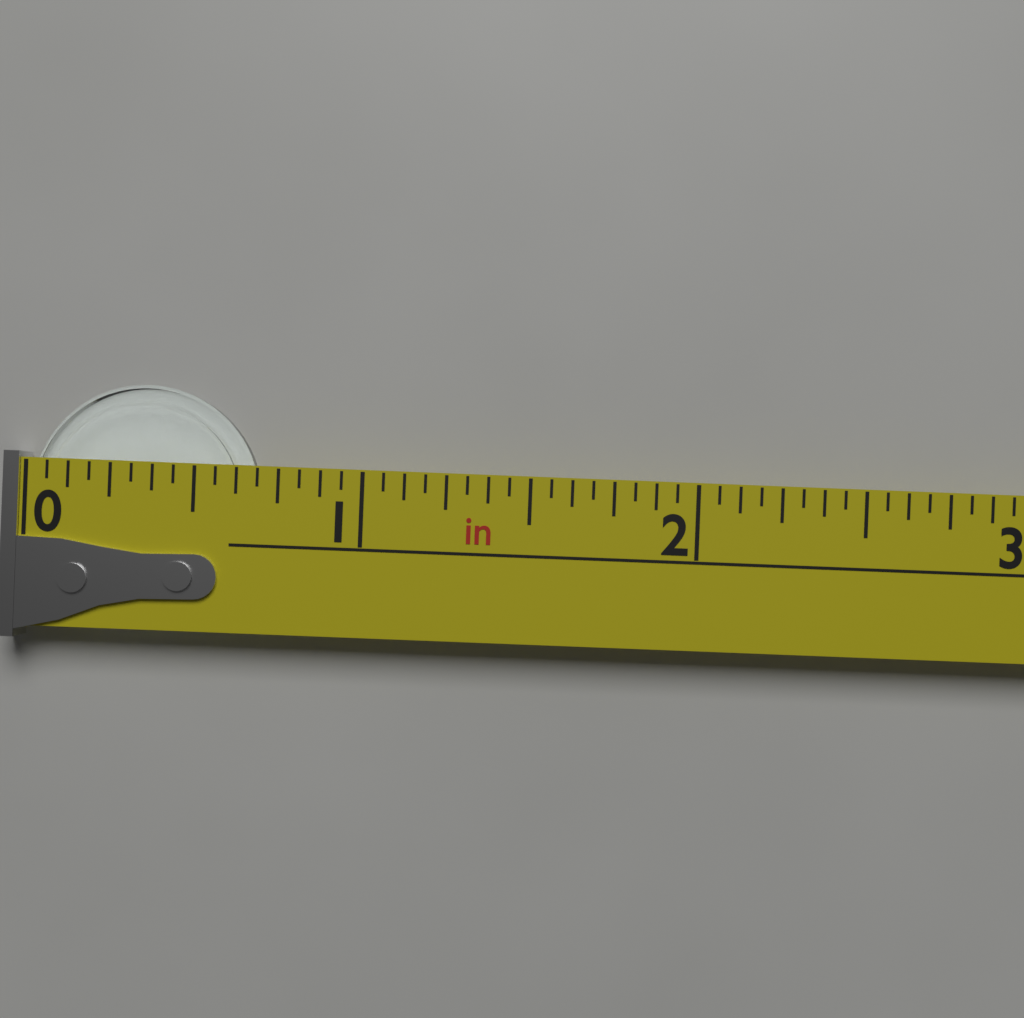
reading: 0.6875 in
